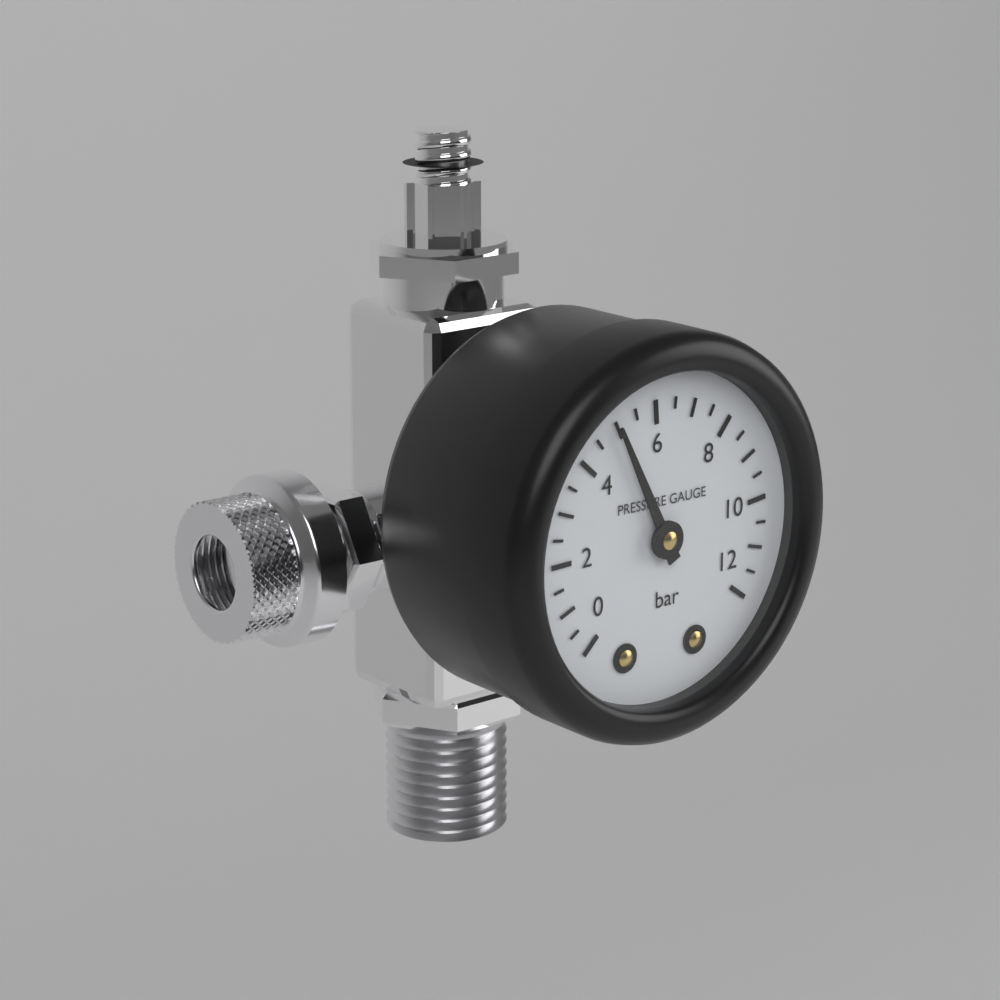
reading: 5.0 bar
